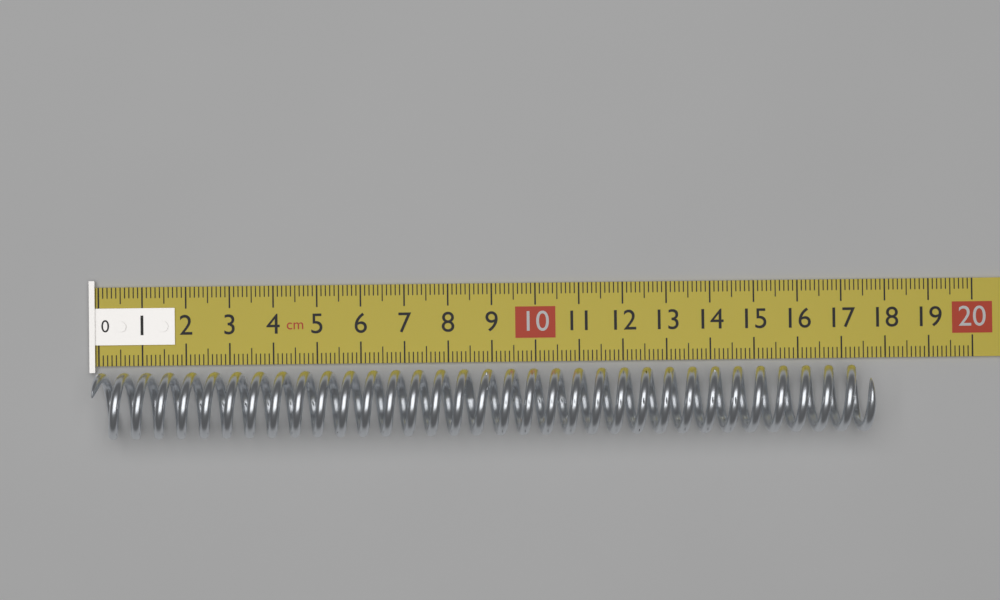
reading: 17.6 cm
